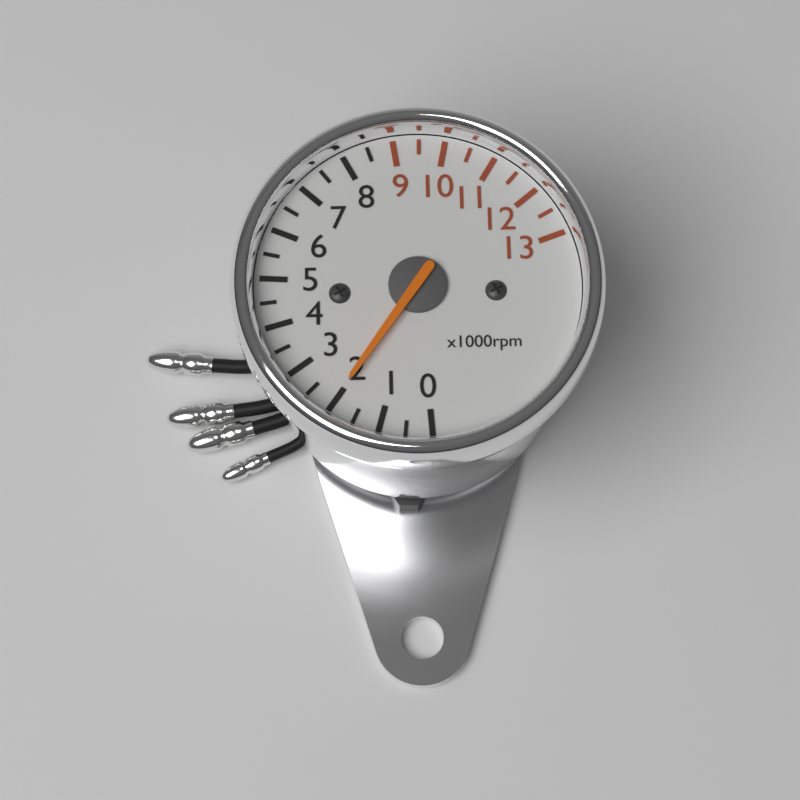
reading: 2000 rpm
